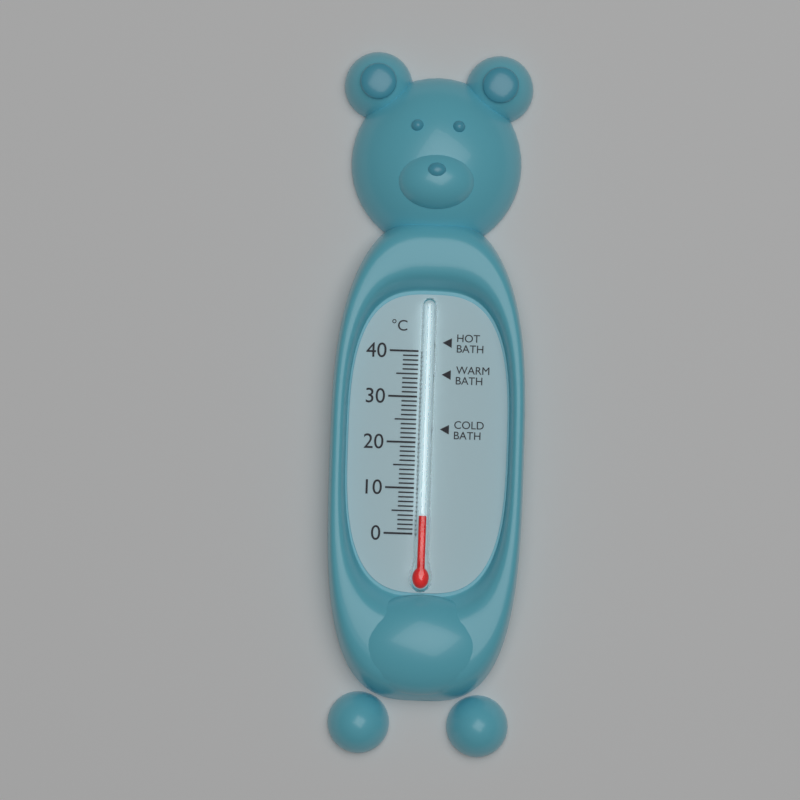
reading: 4 °C
